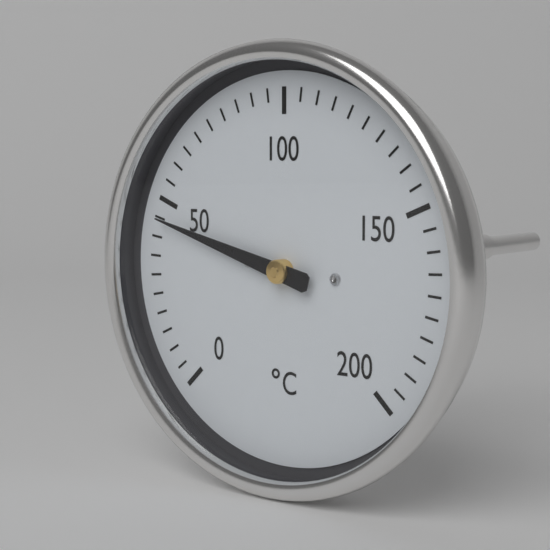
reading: 45 °C
